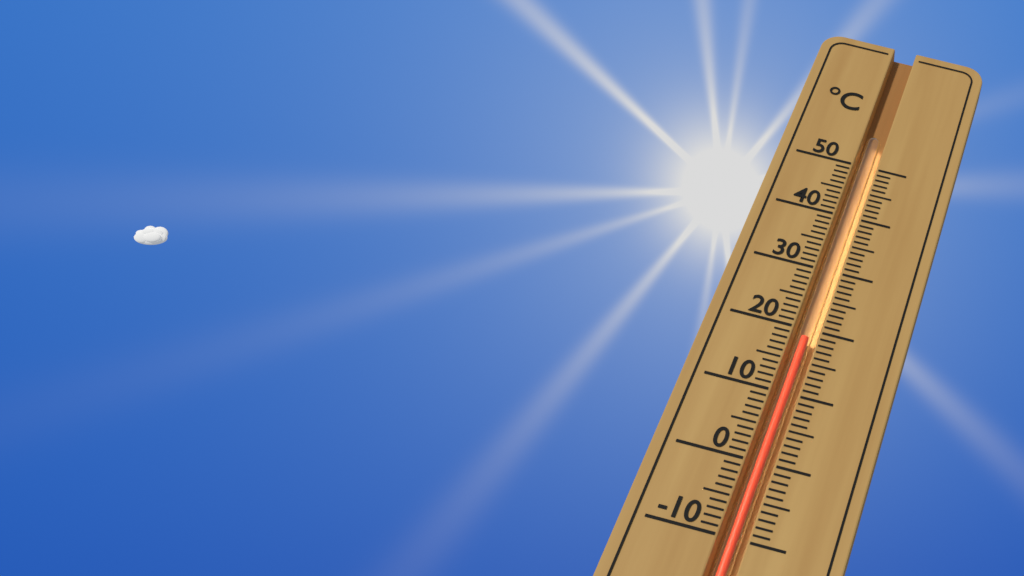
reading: 19 °C
